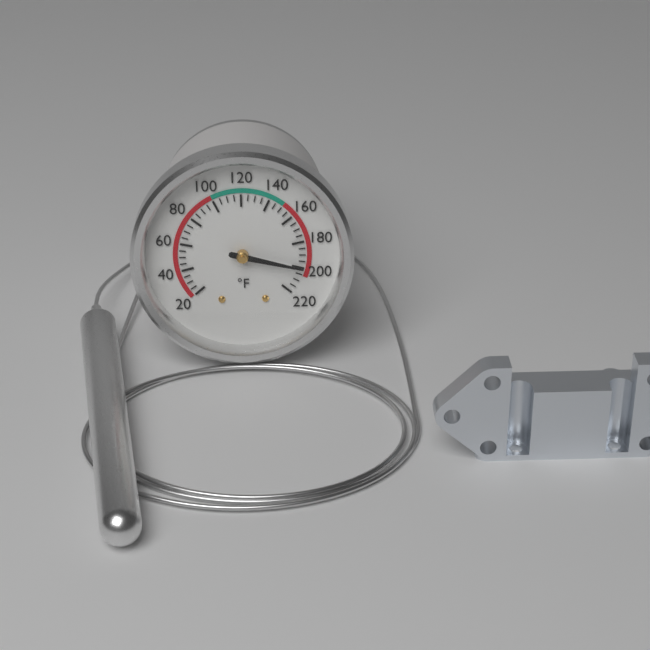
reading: 200 °F
